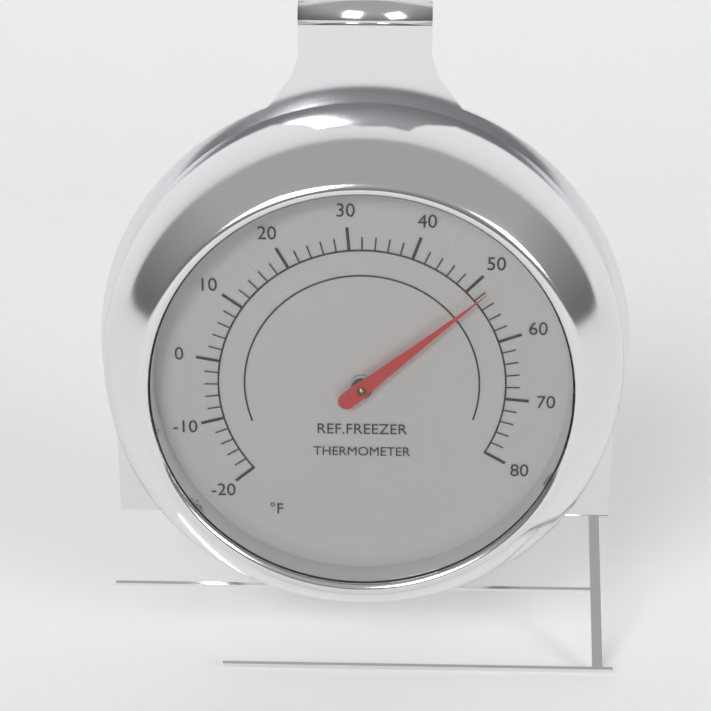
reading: 52 °F
